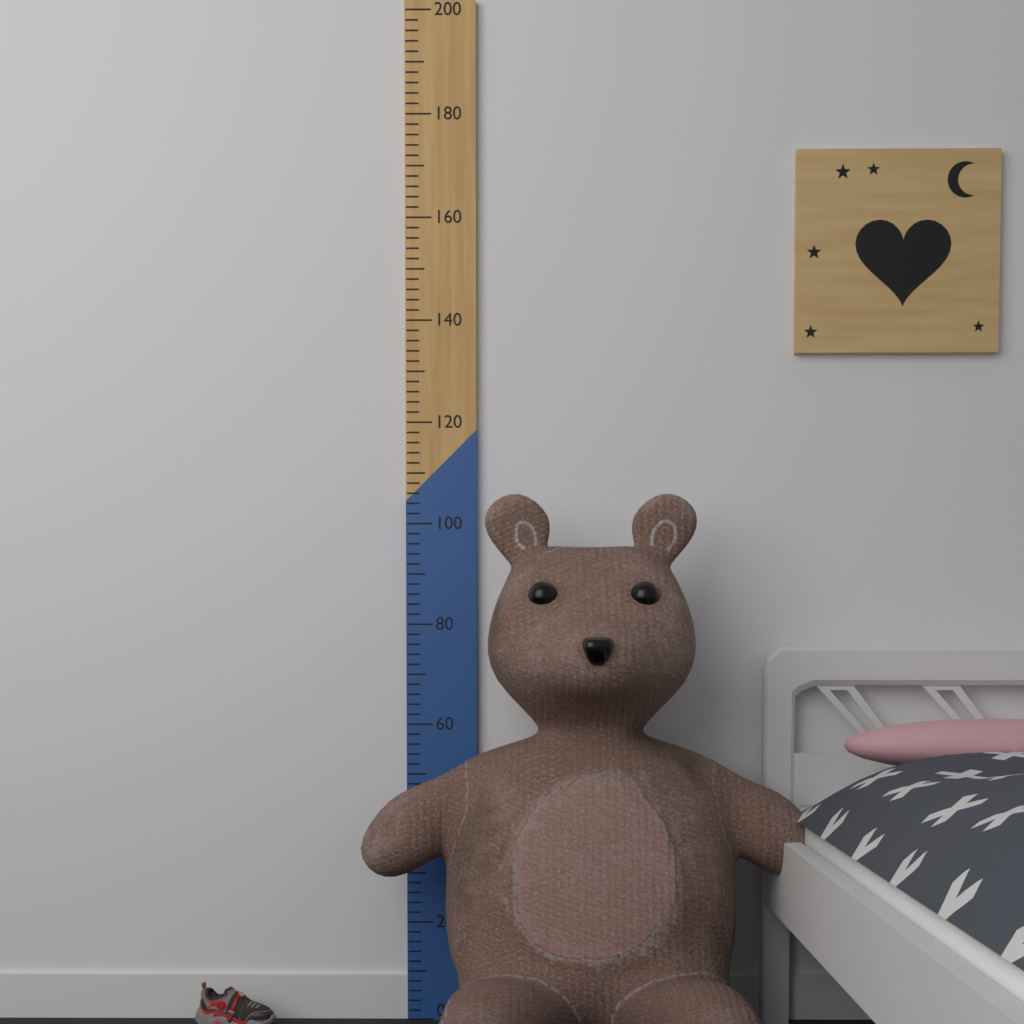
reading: 104 (no unit)
